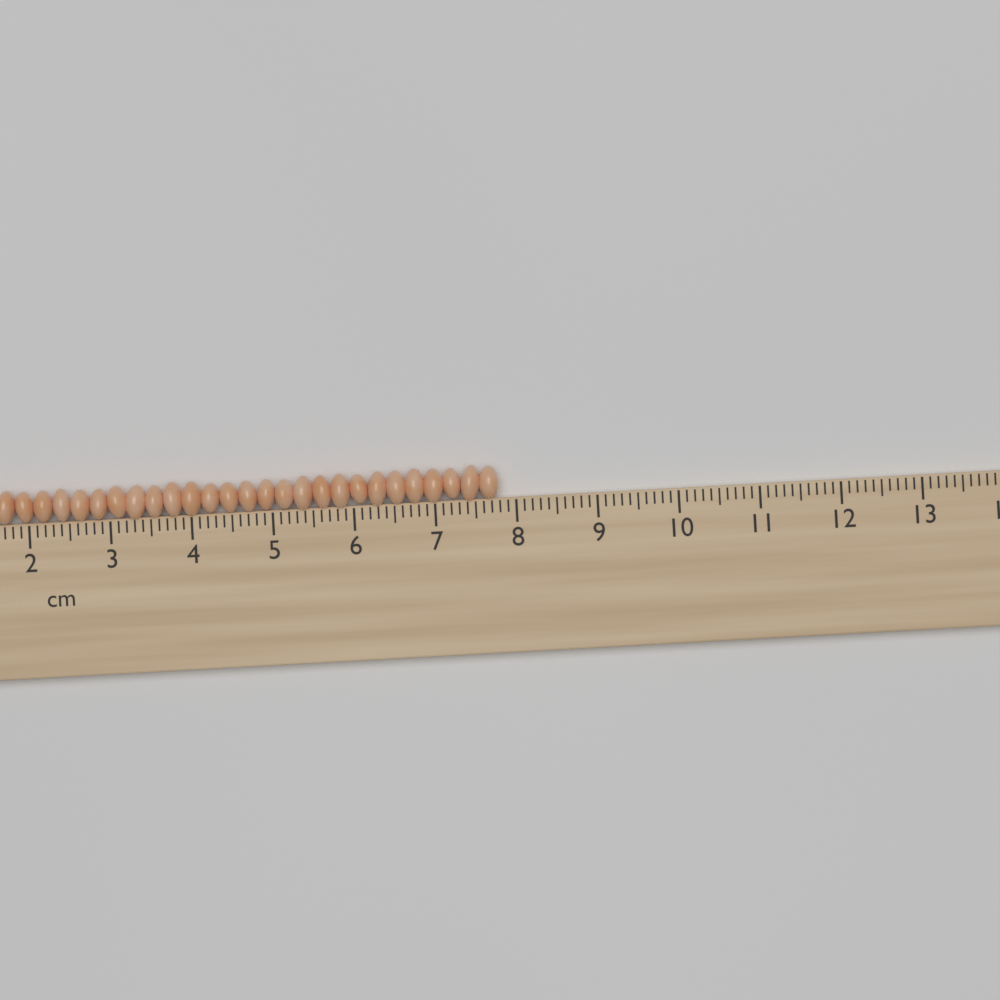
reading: 7.8 cm
